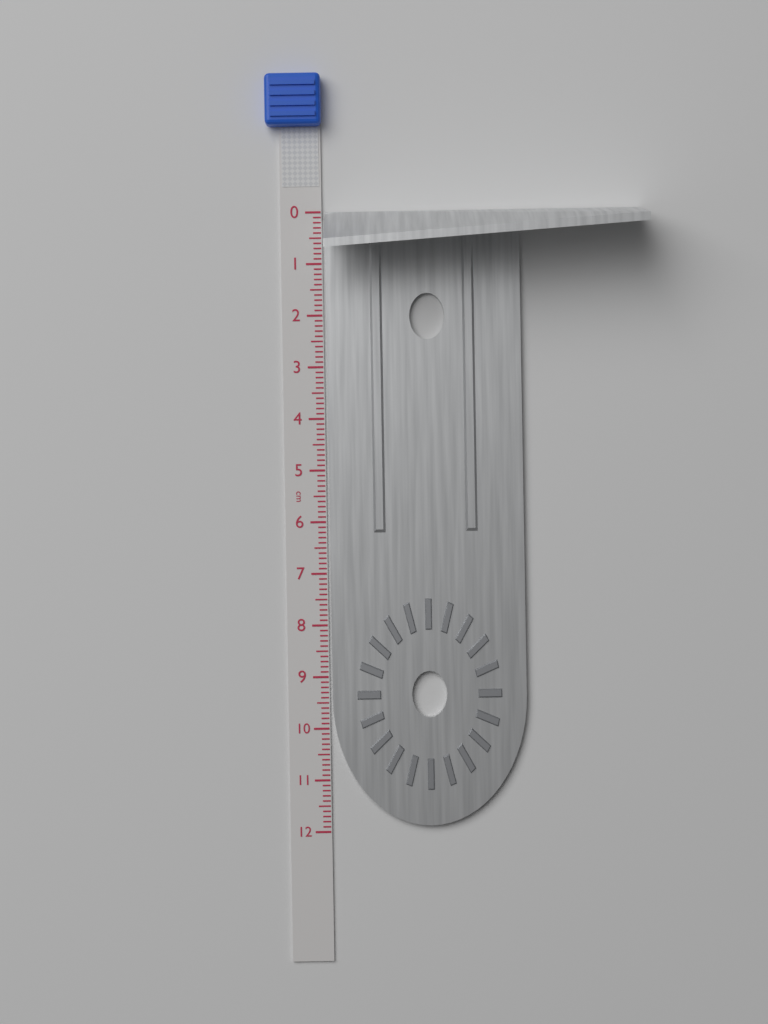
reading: 11.9 cm
